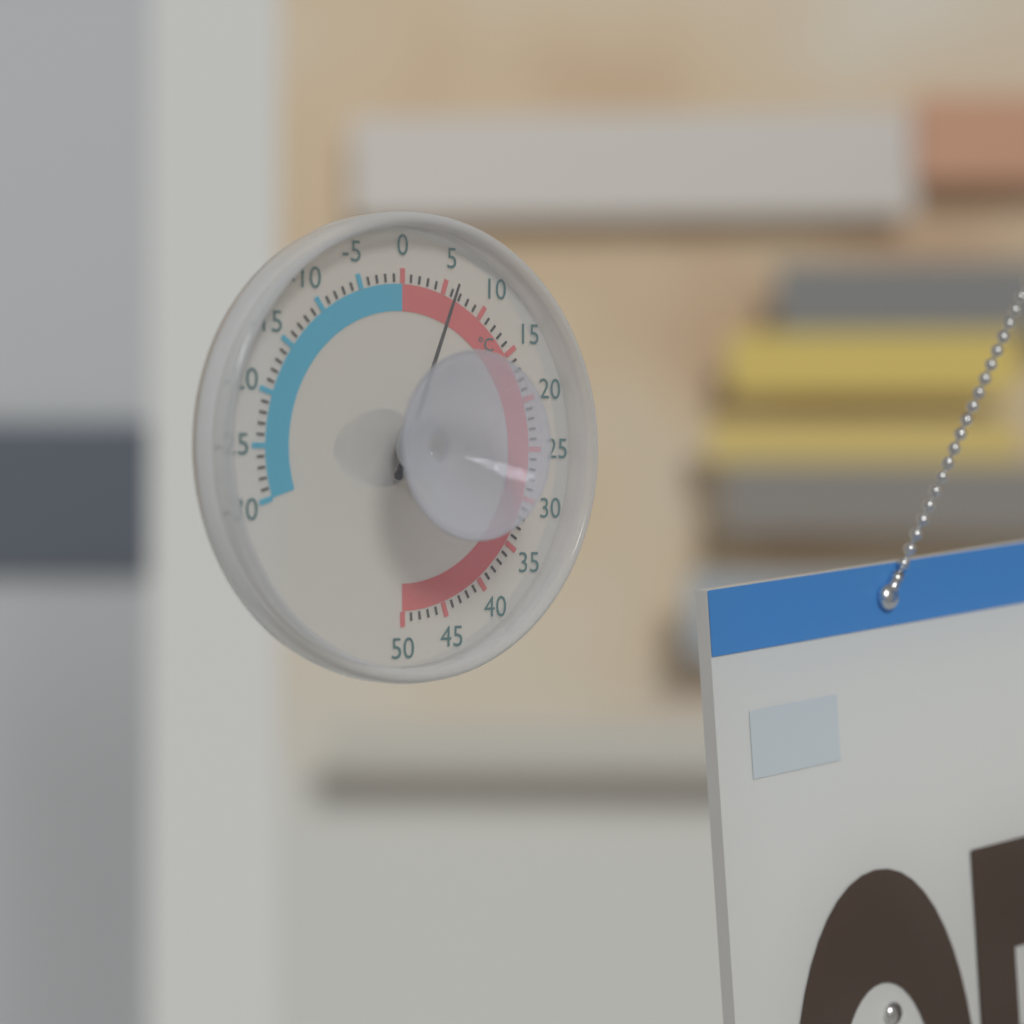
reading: 6 °C
